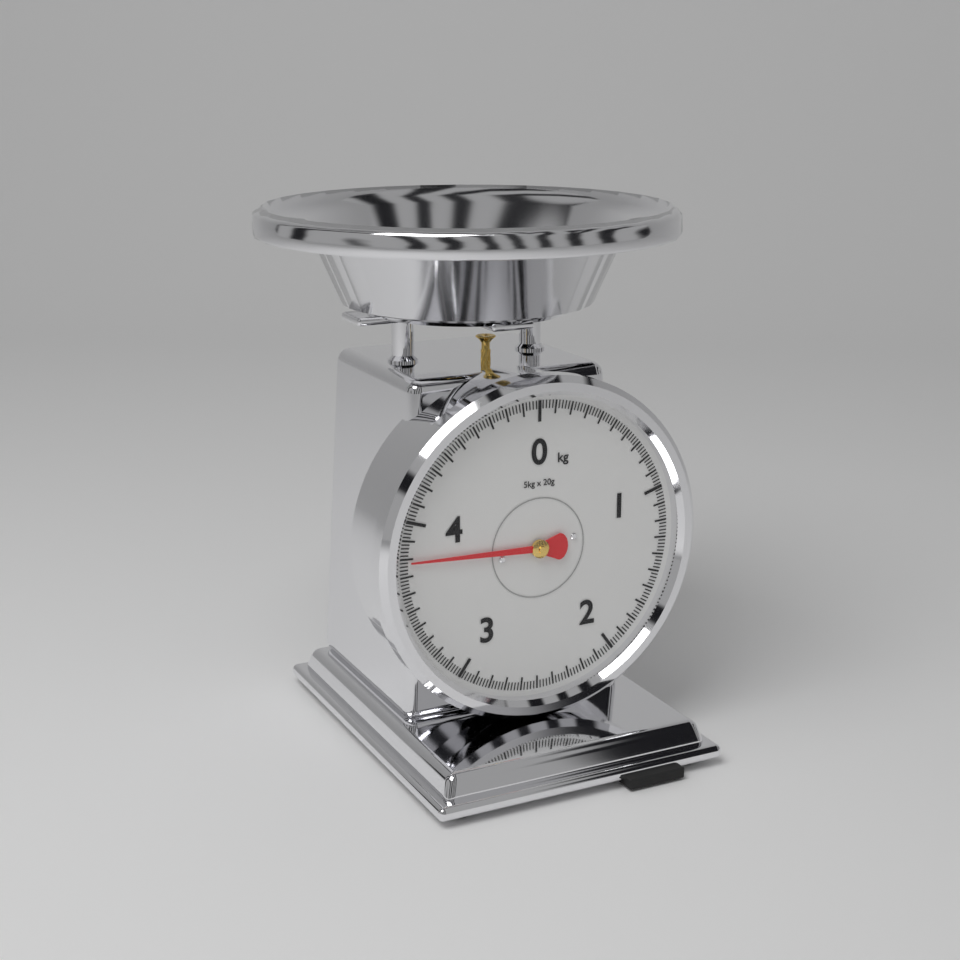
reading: 3.78 kg
